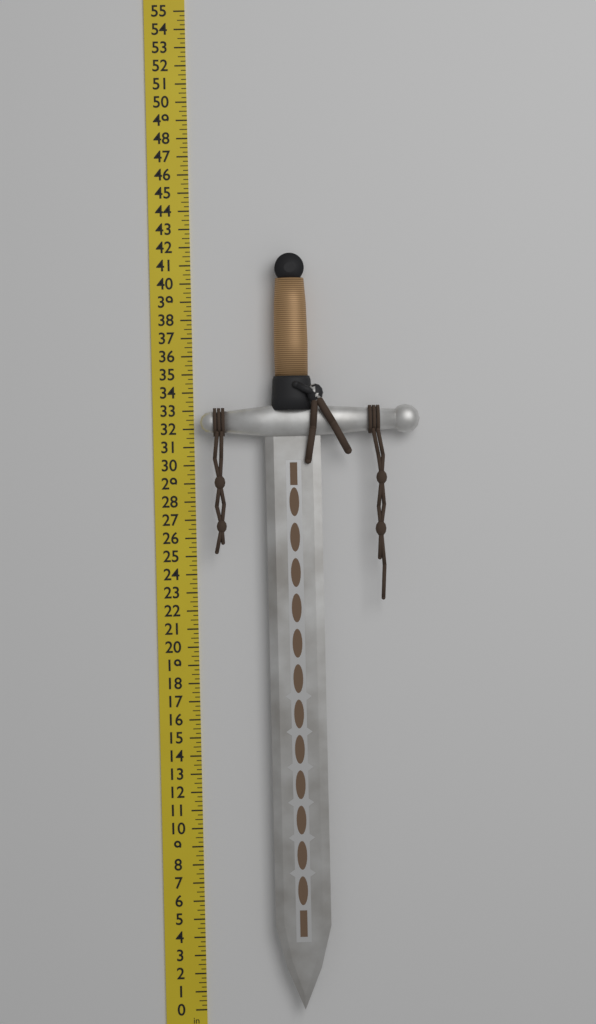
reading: 41.50 in
